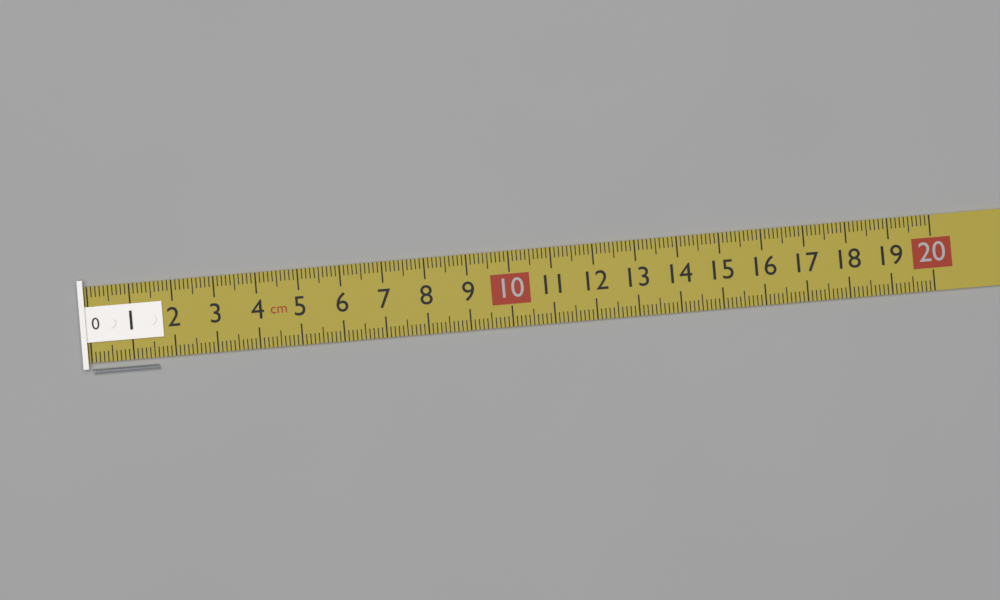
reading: 1.6 cm
